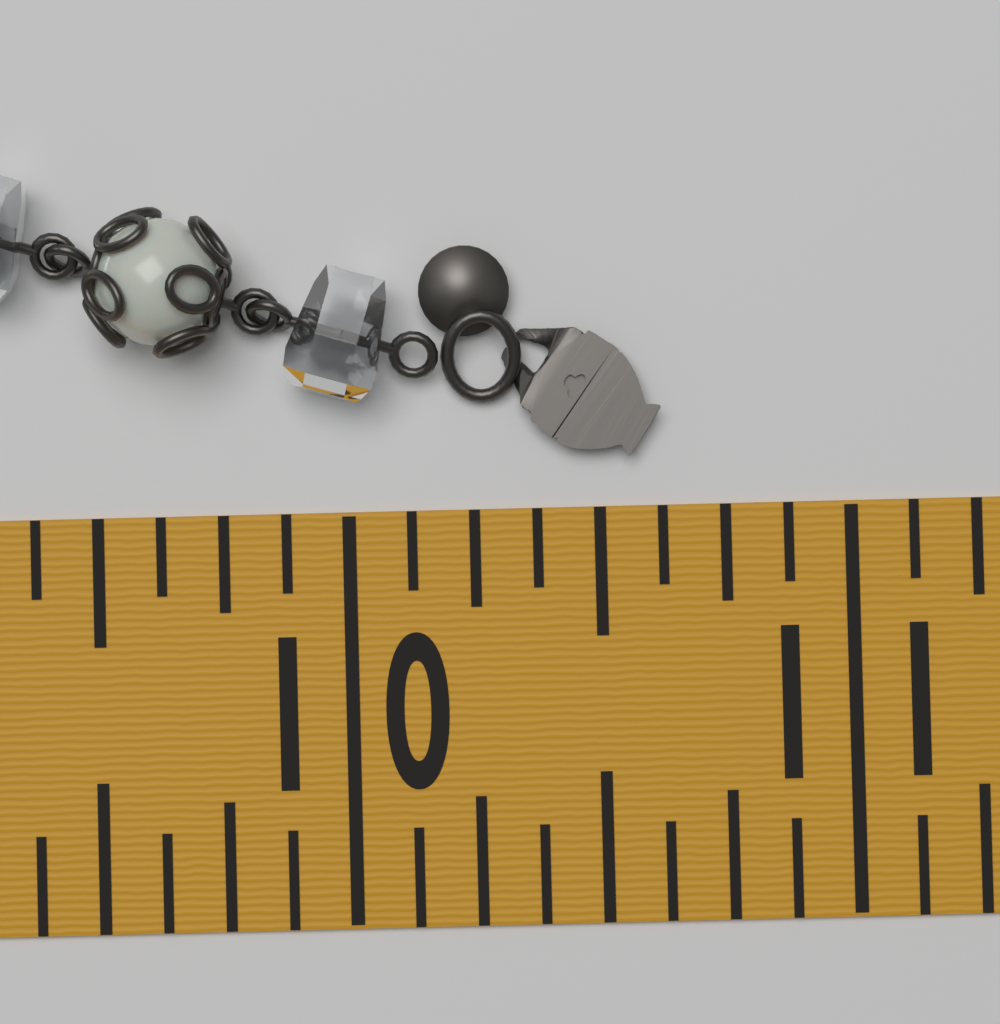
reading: 10.625 in
